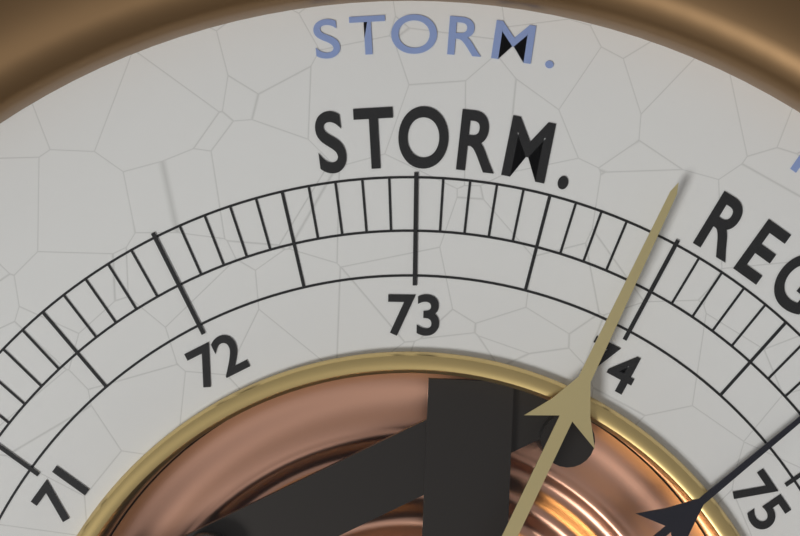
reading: 73.9 (no unit)
